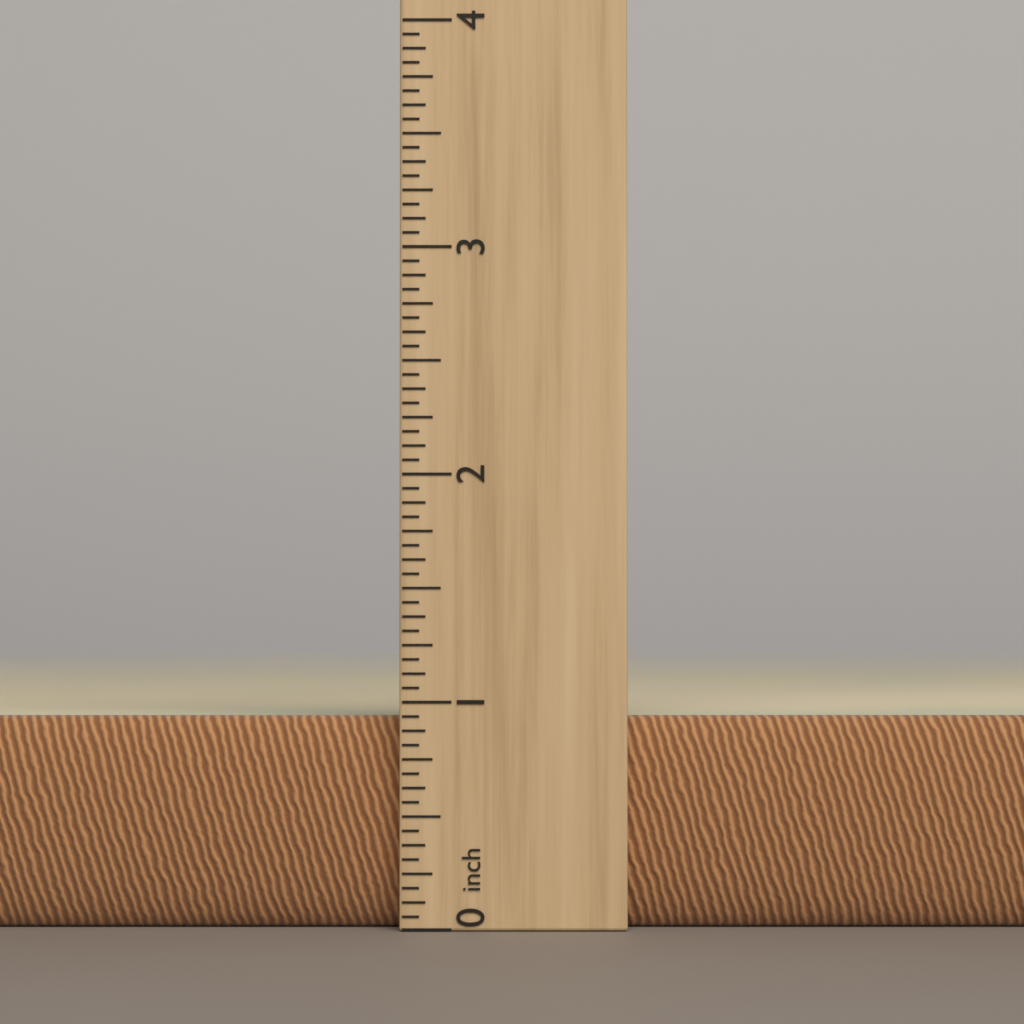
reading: 0.9375 inch
